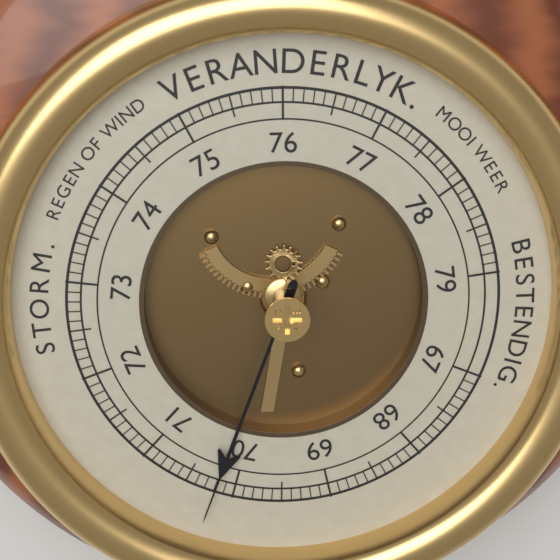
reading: 70.2 (no unit)
